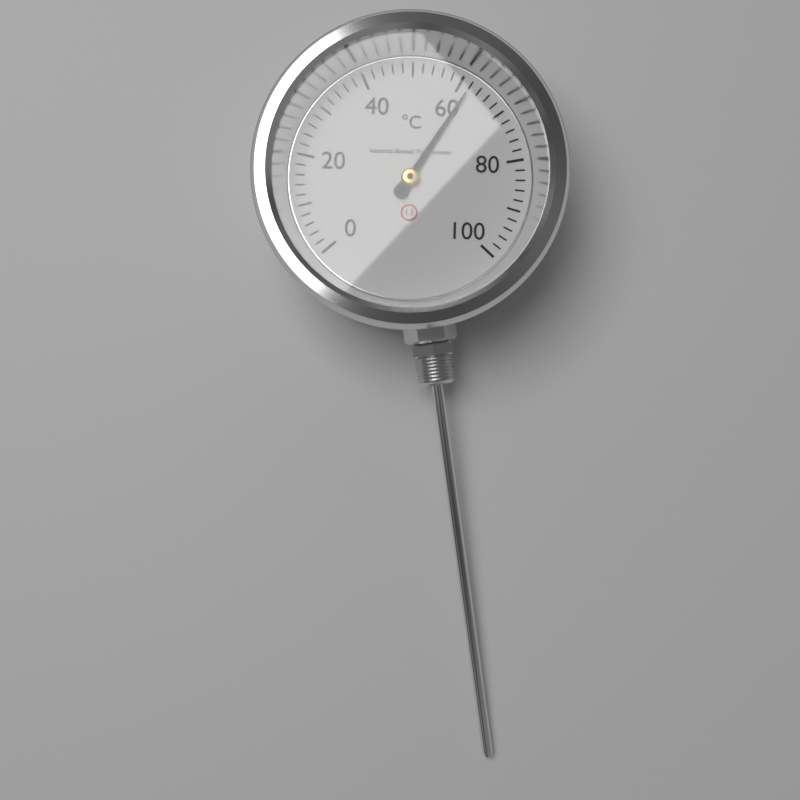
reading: 62 °C
